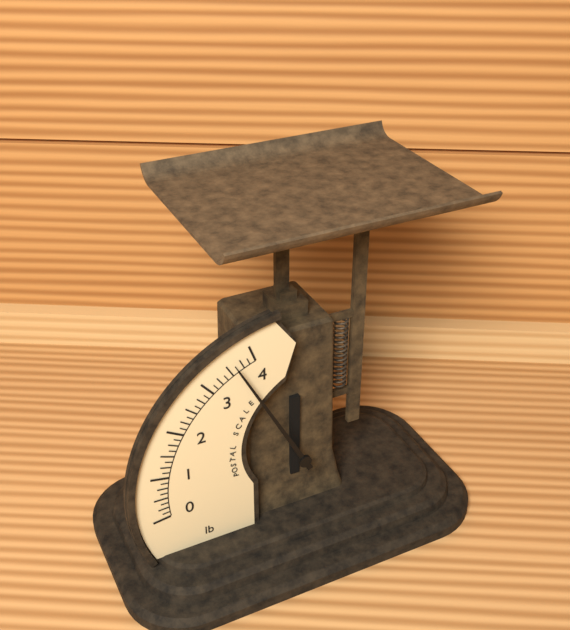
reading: 3.625 lb
